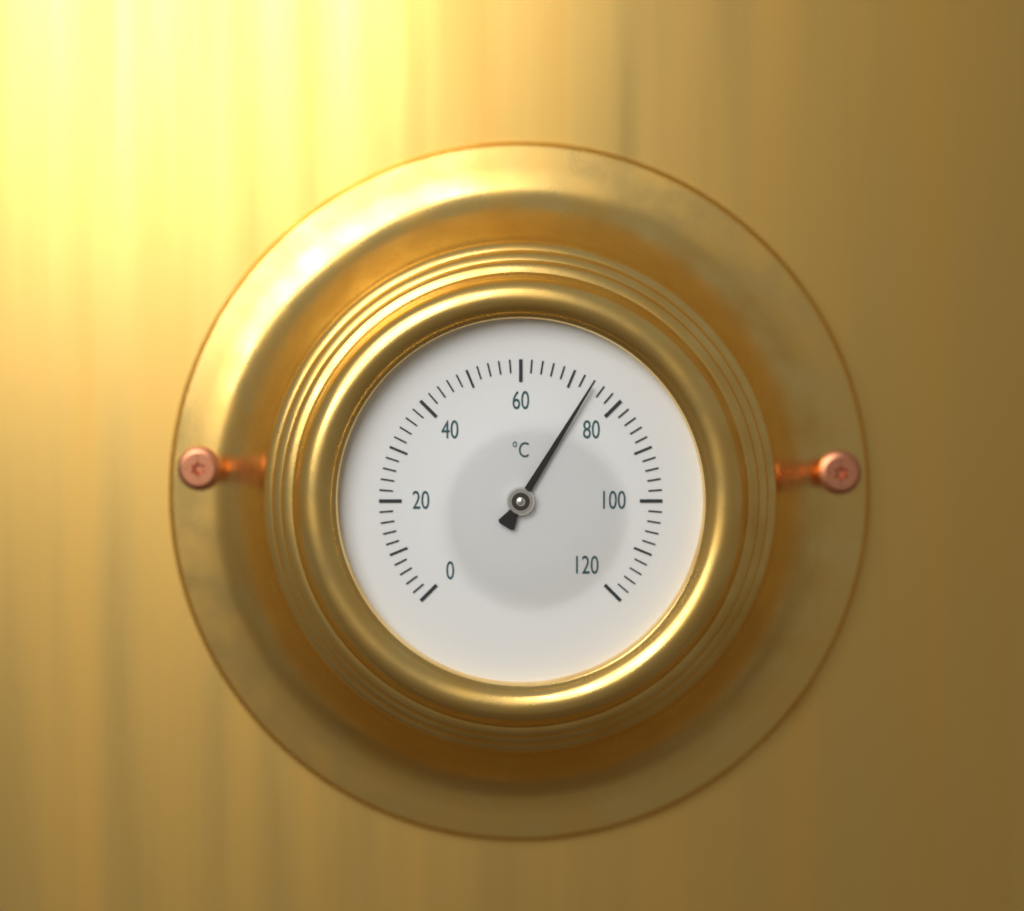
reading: 74 °C
